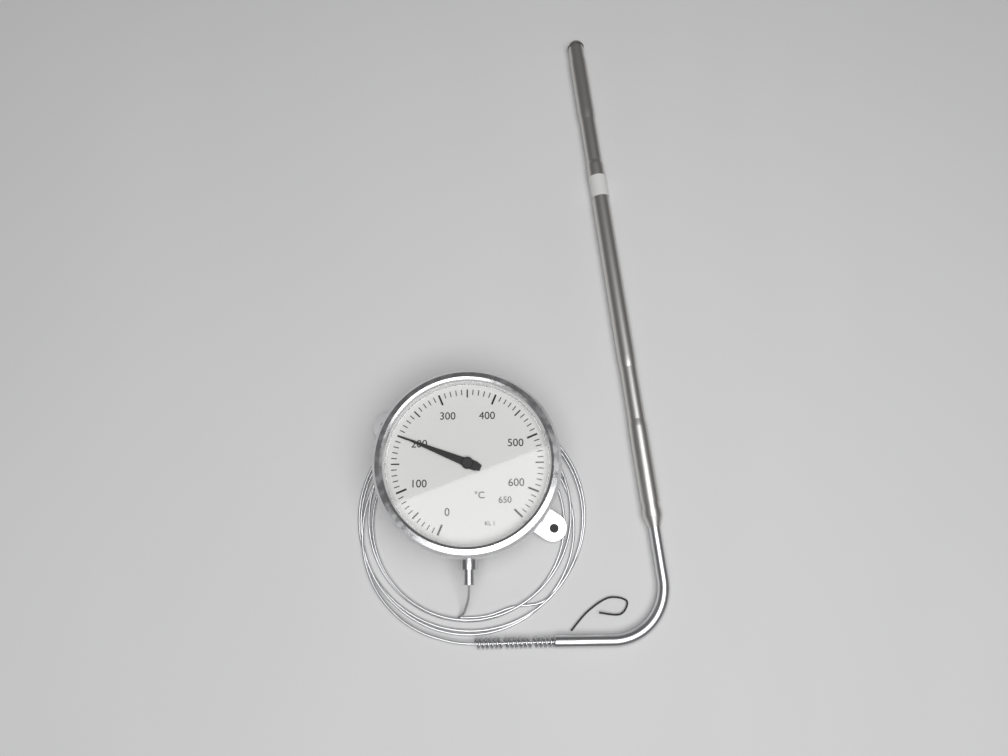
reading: 200 °C
